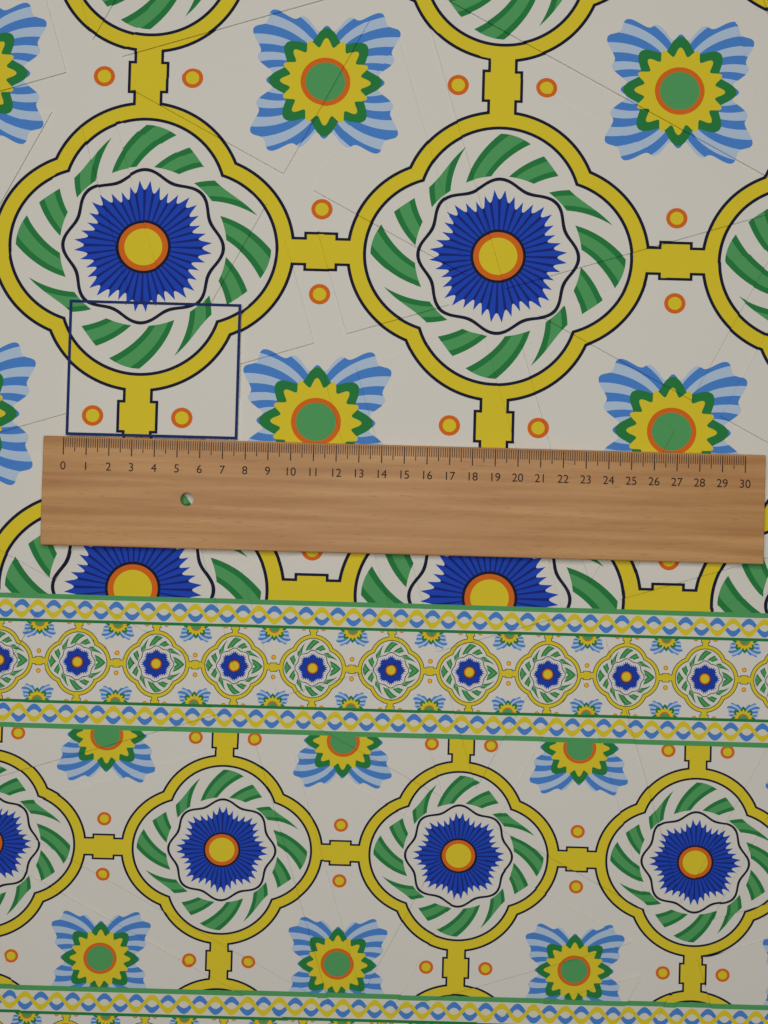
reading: 7.6 (no unit)
